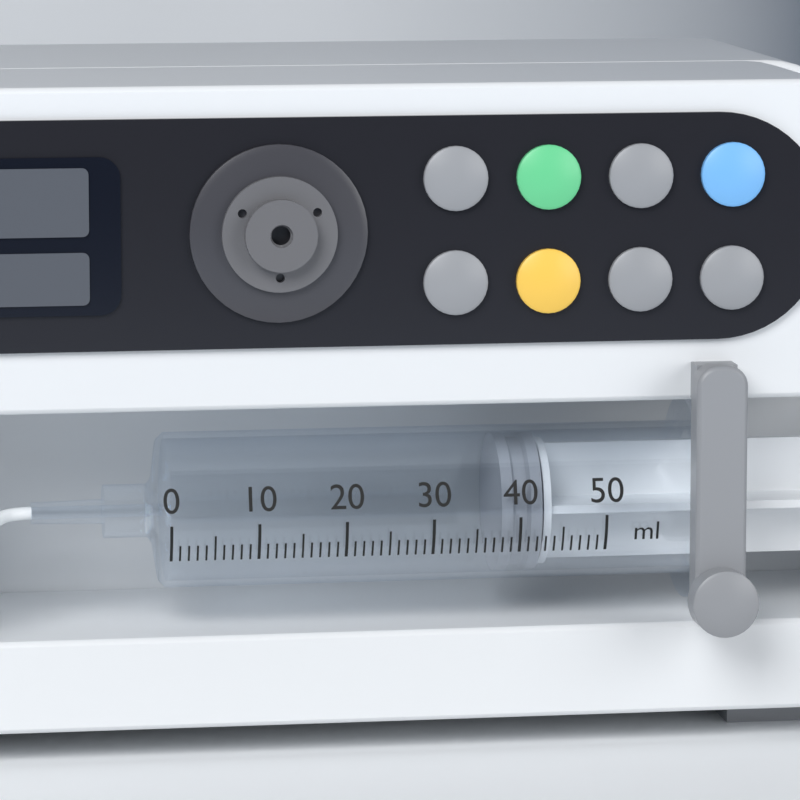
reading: 38 ml
